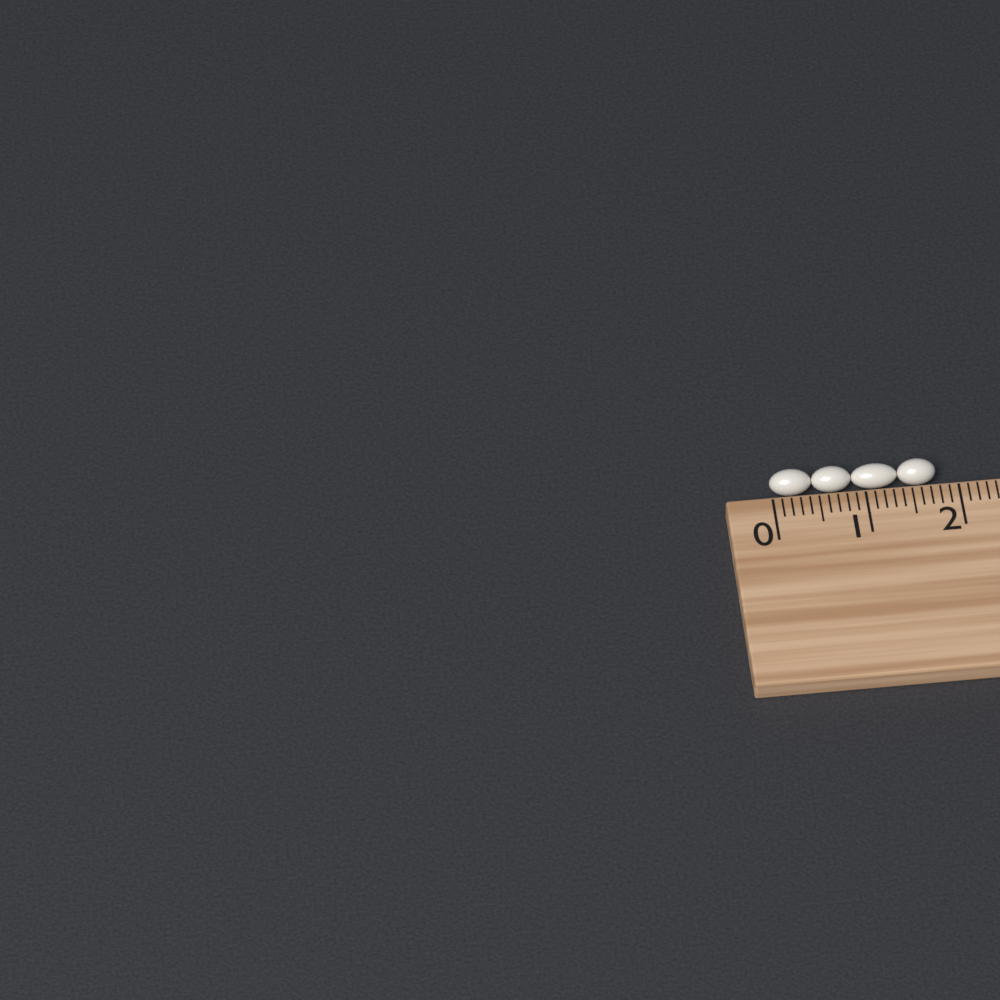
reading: 1.8 cm
